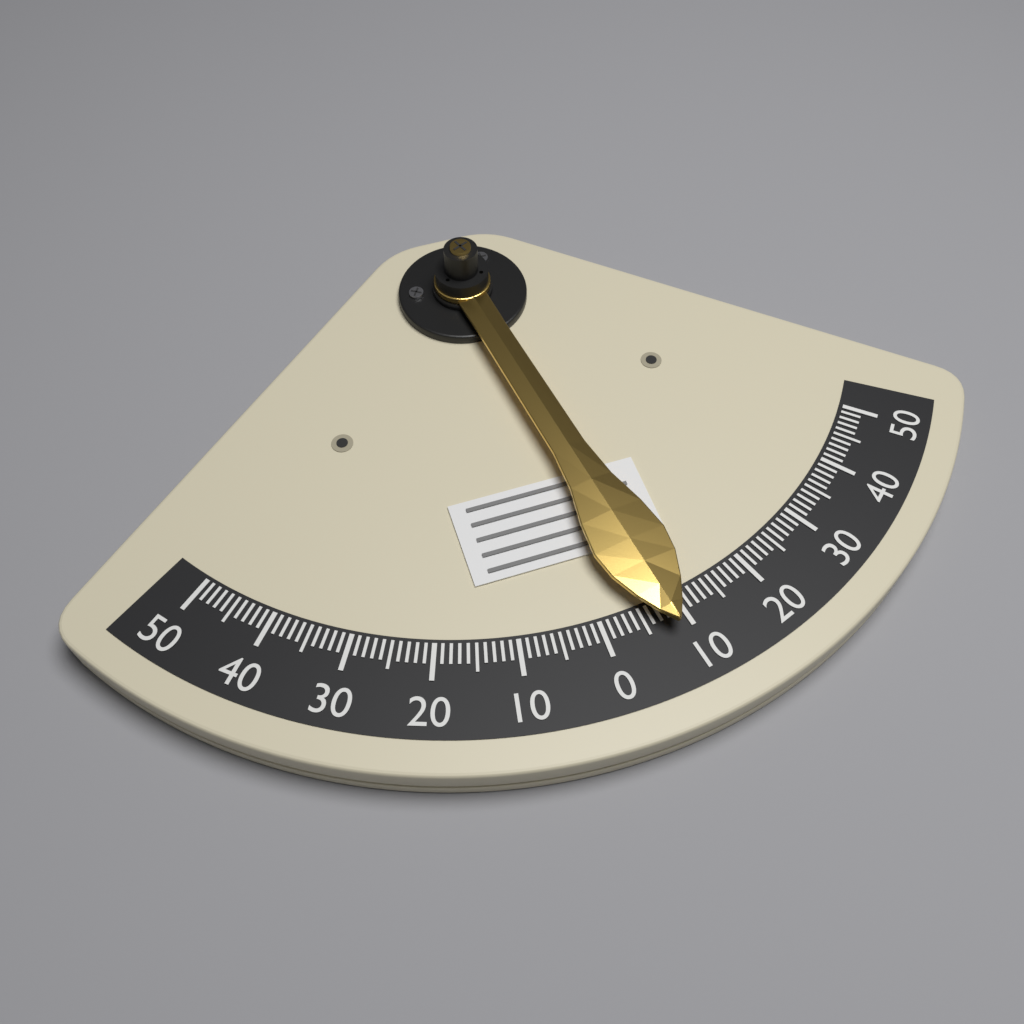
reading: -8 (no unit)
